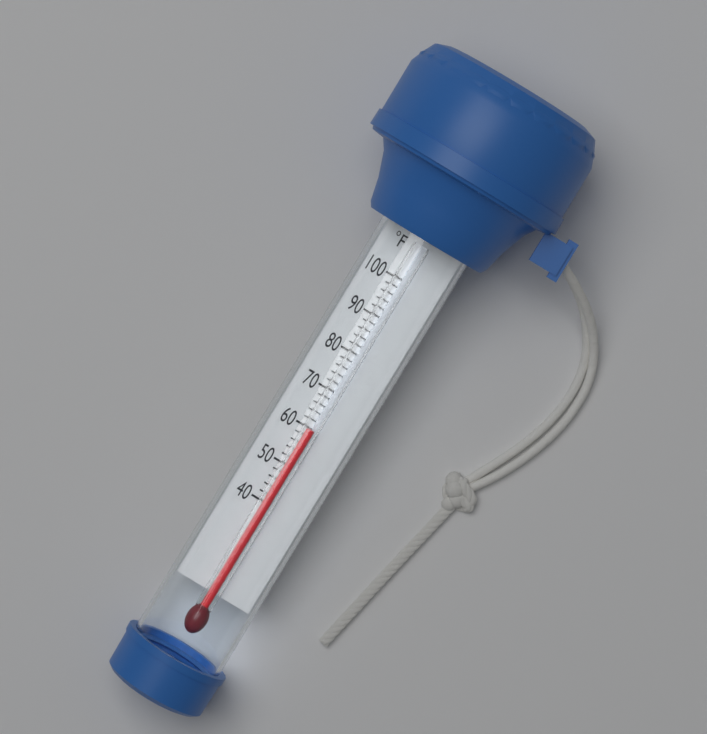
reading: 60 °F
